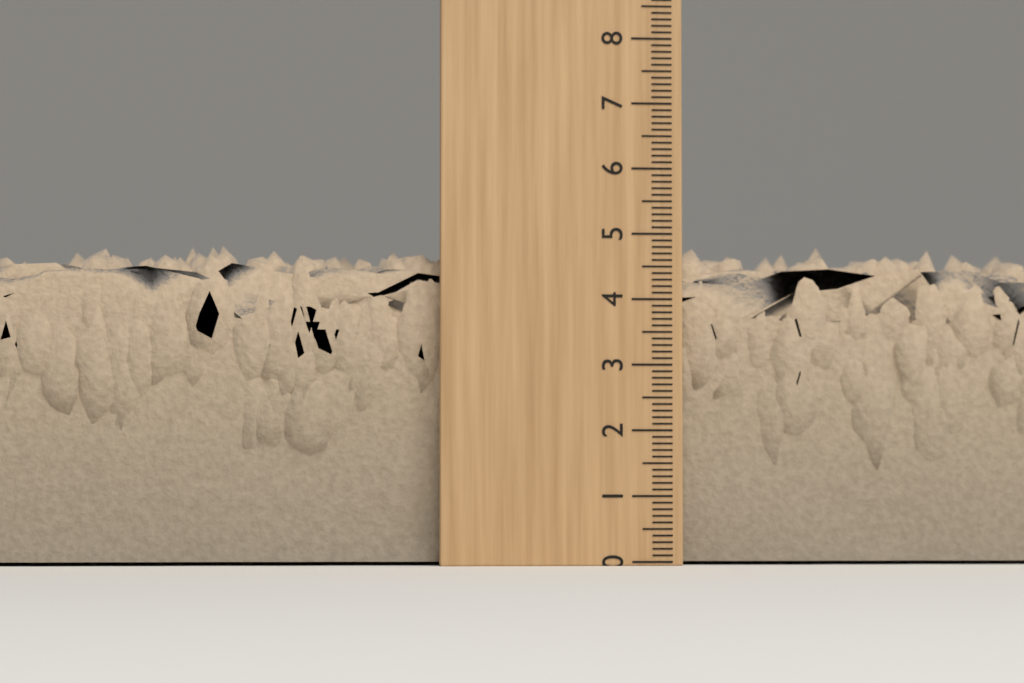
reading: 4.9 (no unit)
